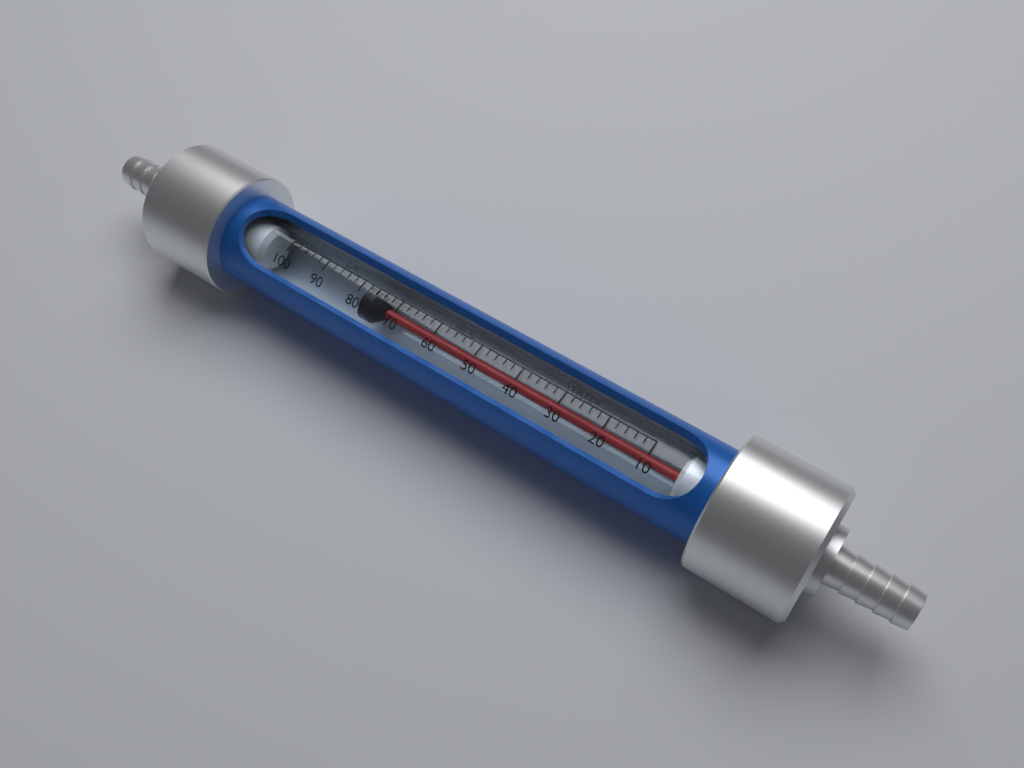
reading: 80 L/h
